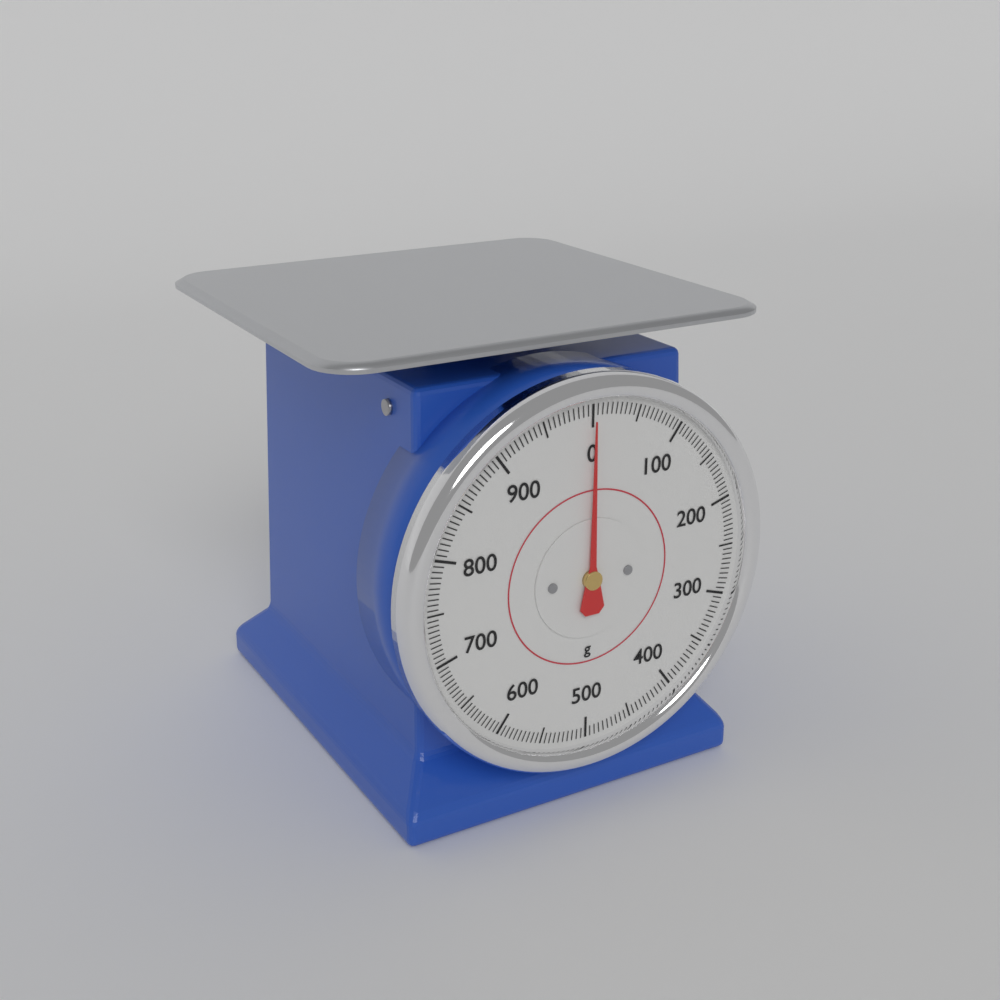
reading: 0 g
